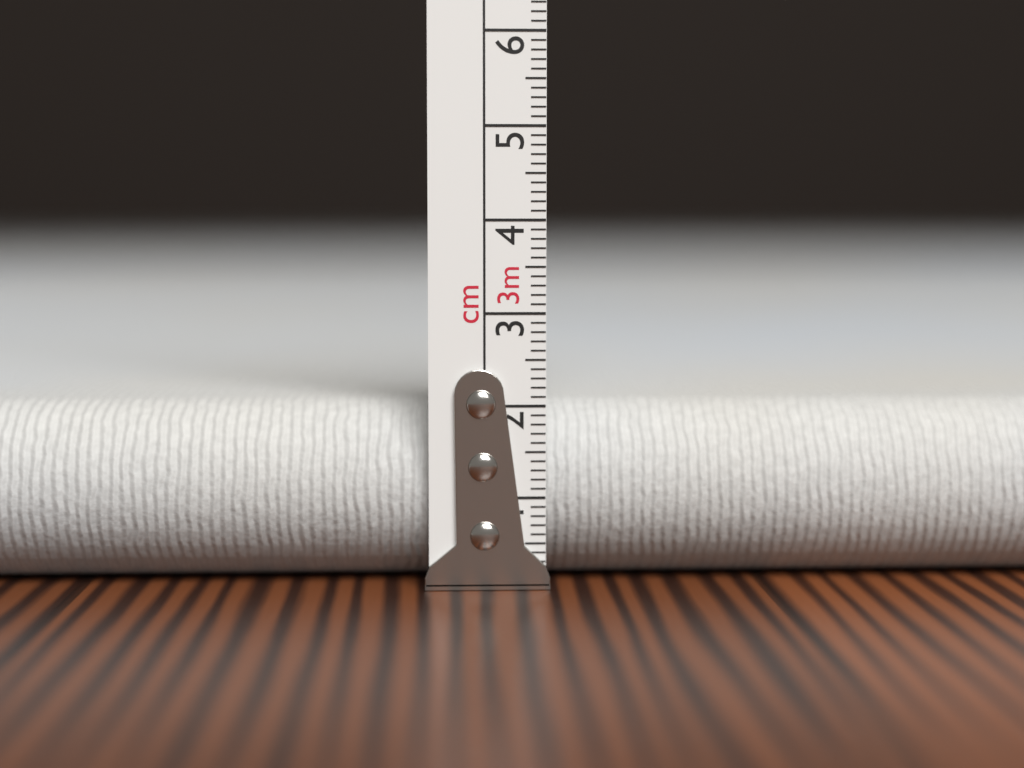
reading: 2.0 cm
